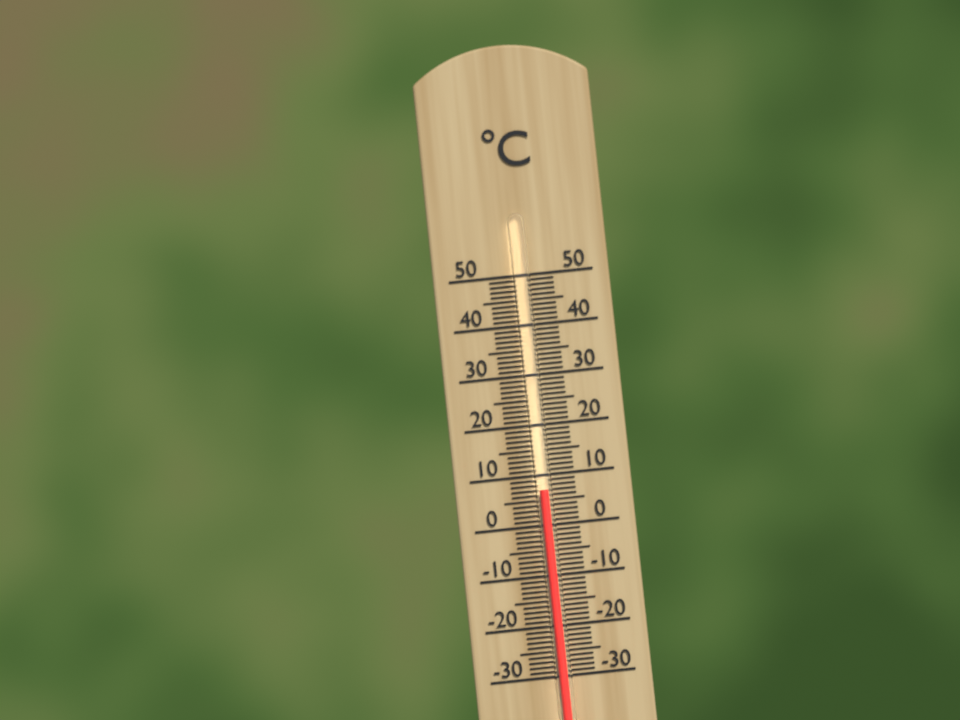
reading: 7 °C
